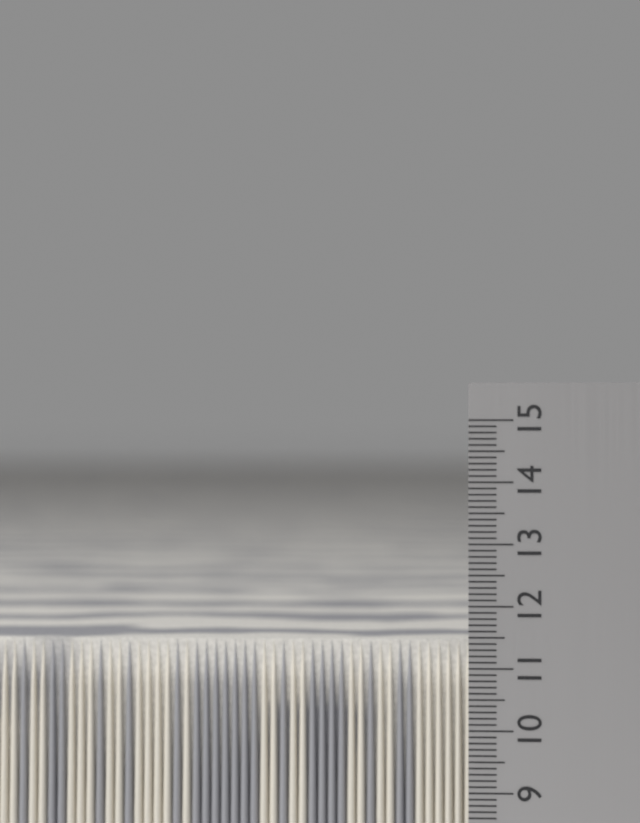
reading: 11.4 cm
